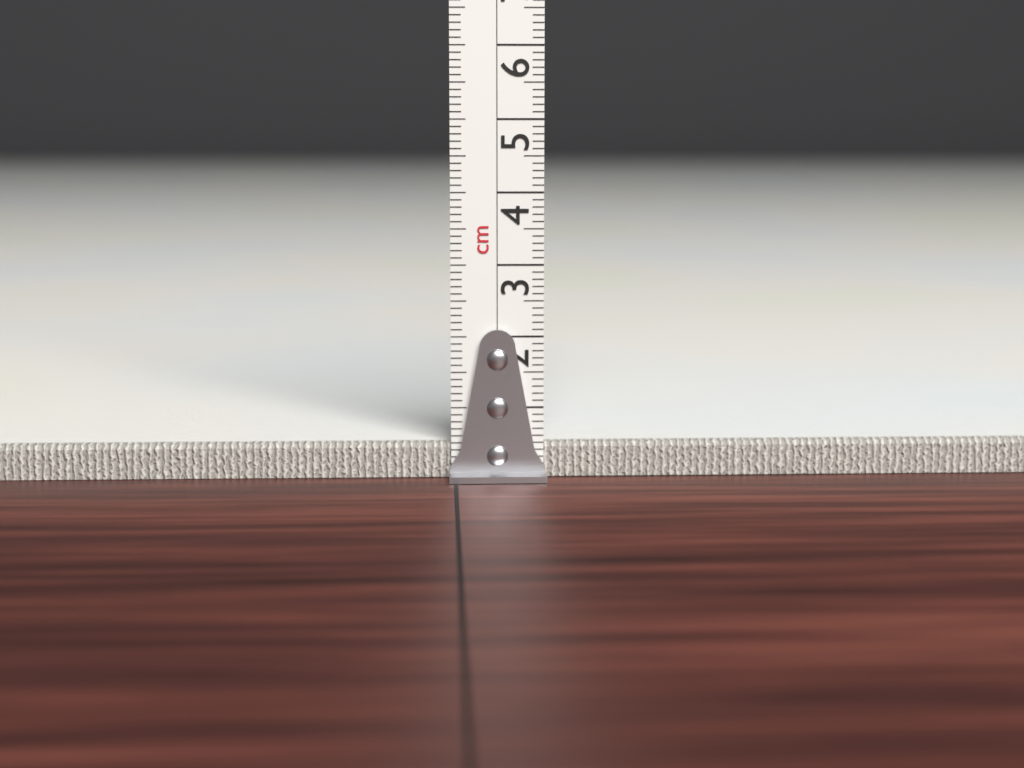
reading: 0.5 cm
